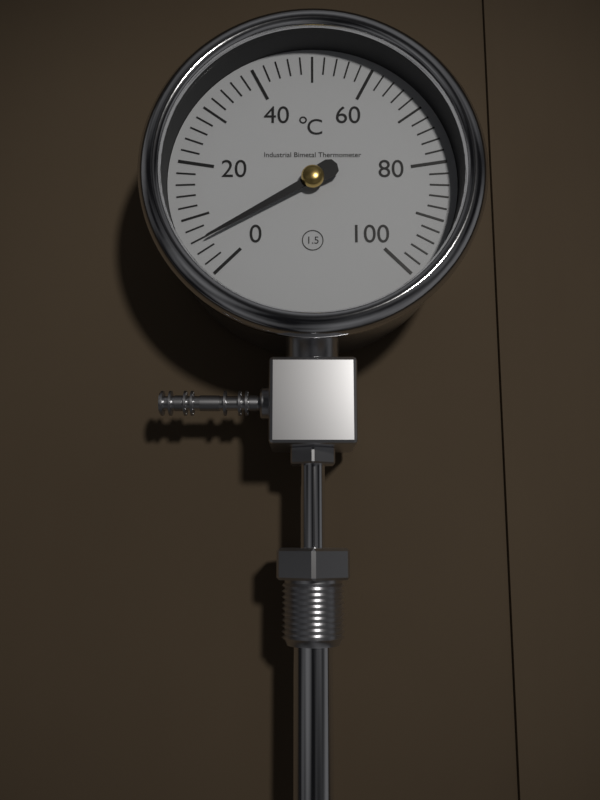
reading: 5.5 °C
